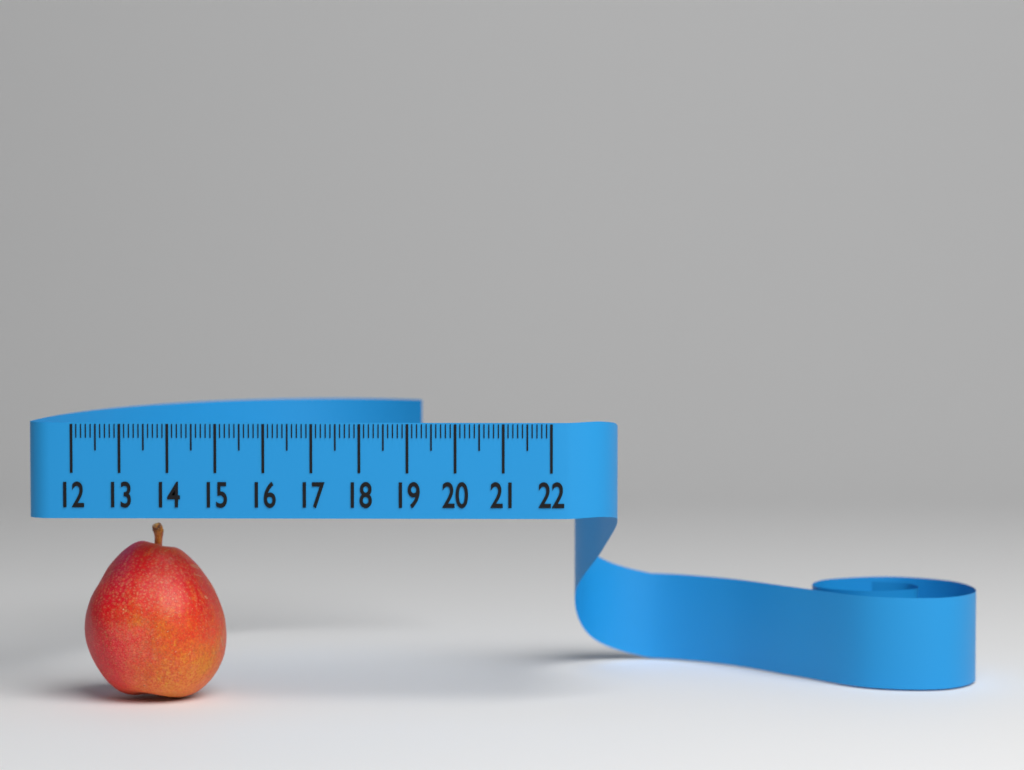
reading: 15.0 (no unit)
